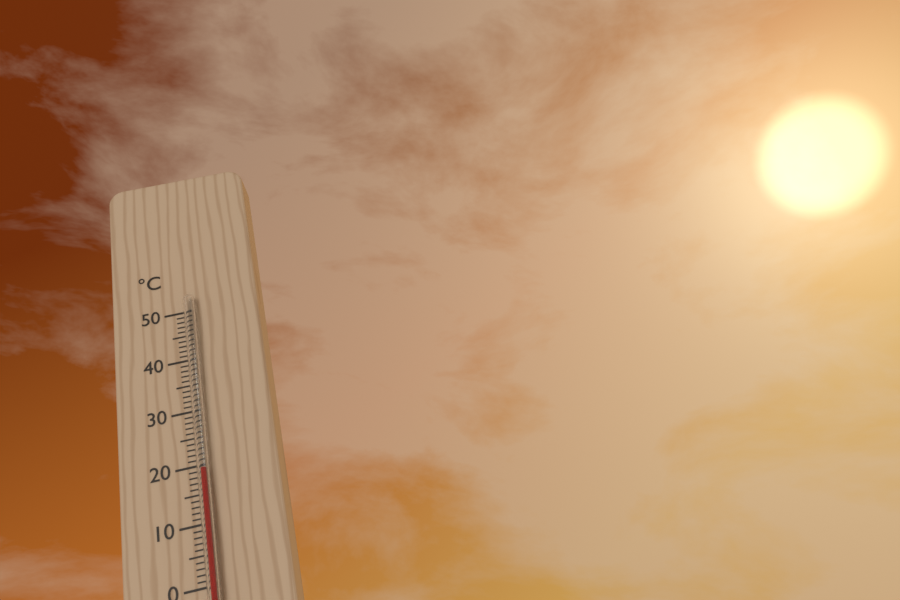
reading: 19 °C
